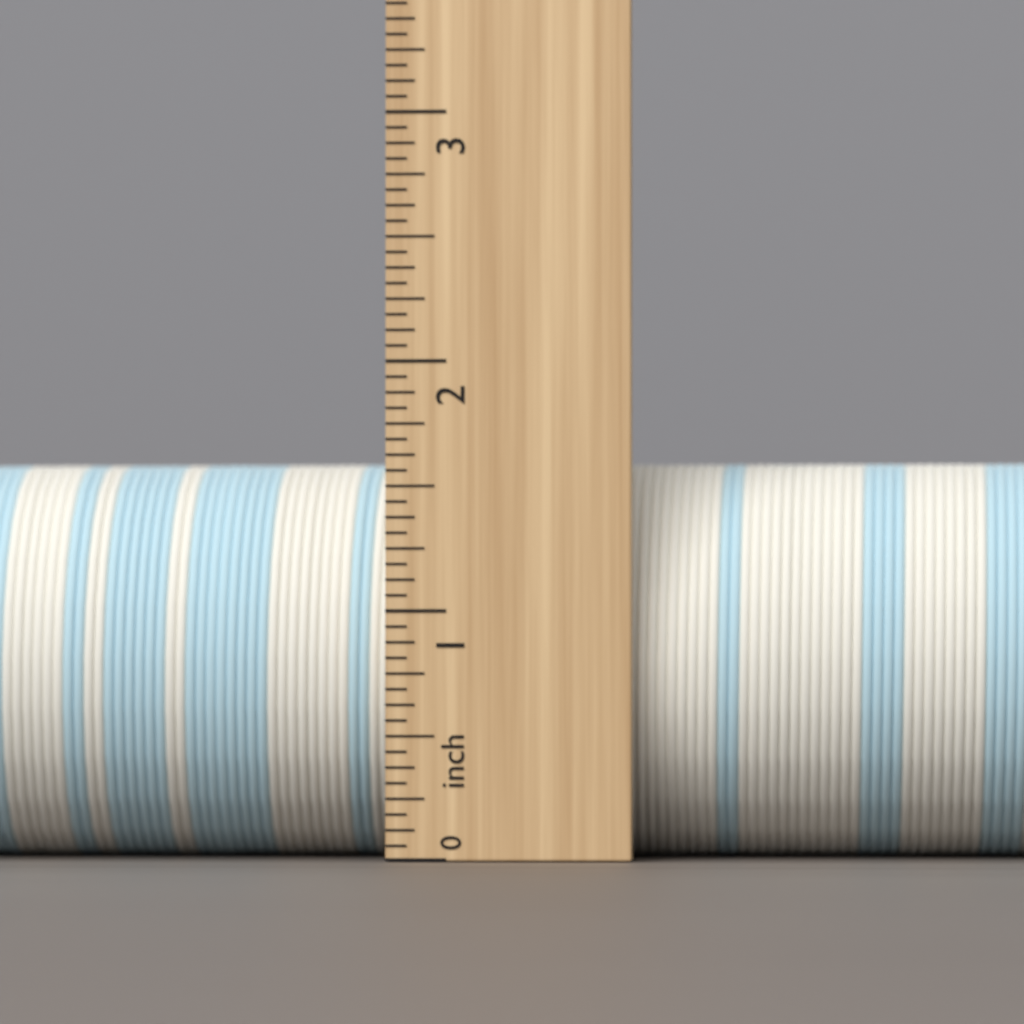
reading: 1.6250 inch
